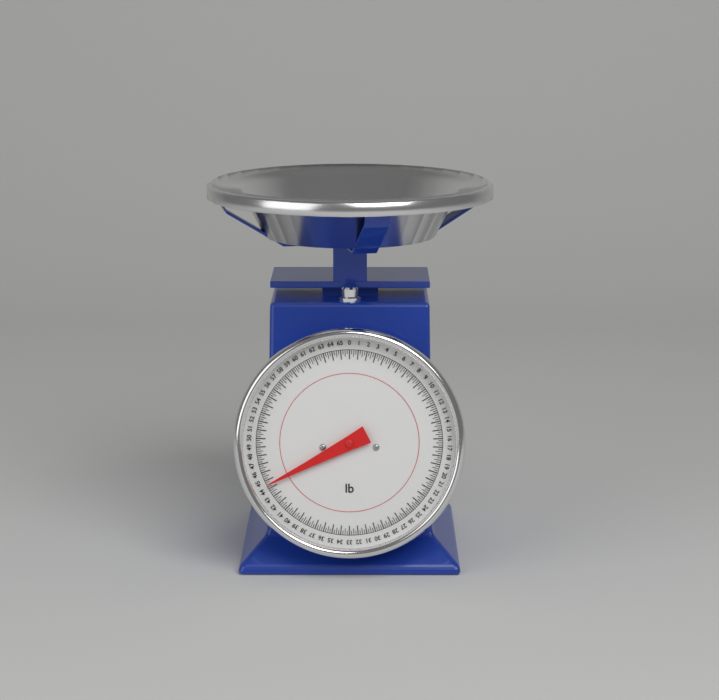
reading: 44.50 lb
